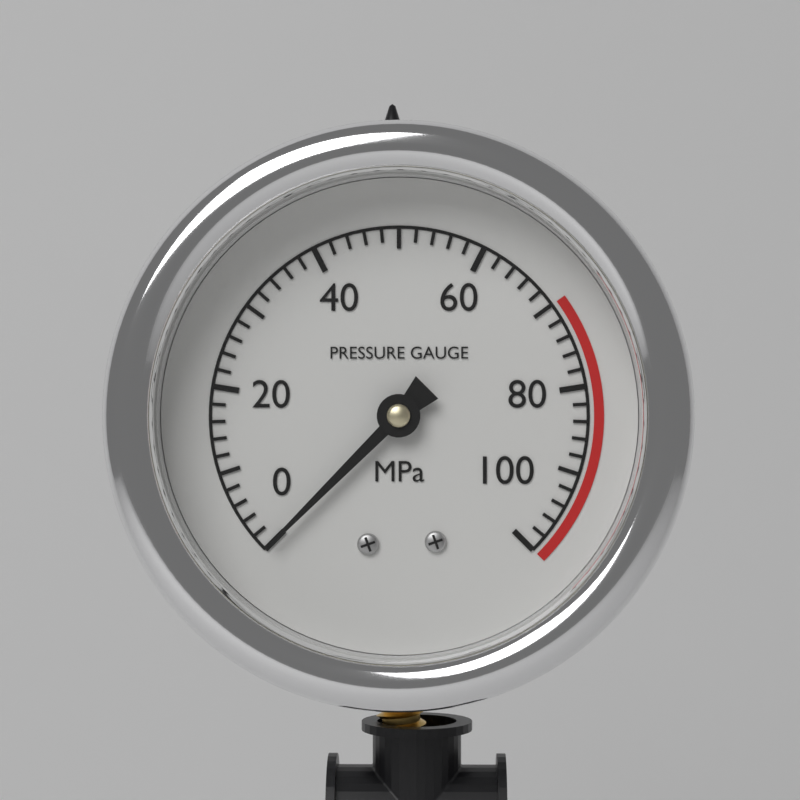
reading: 0 MPa
